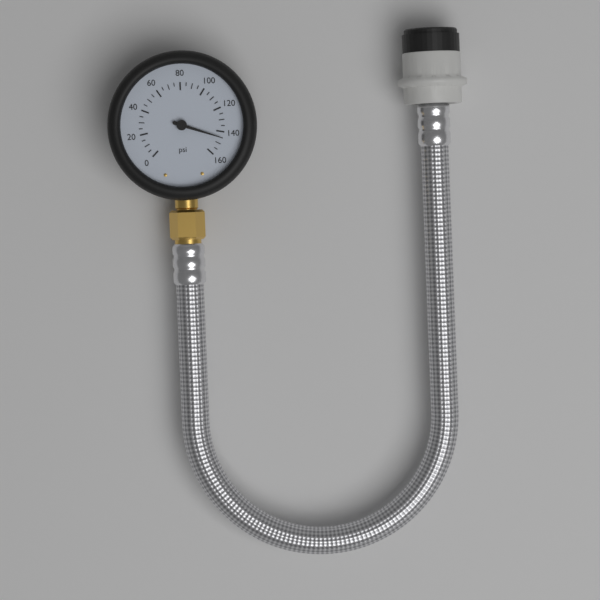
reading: 145 psi
